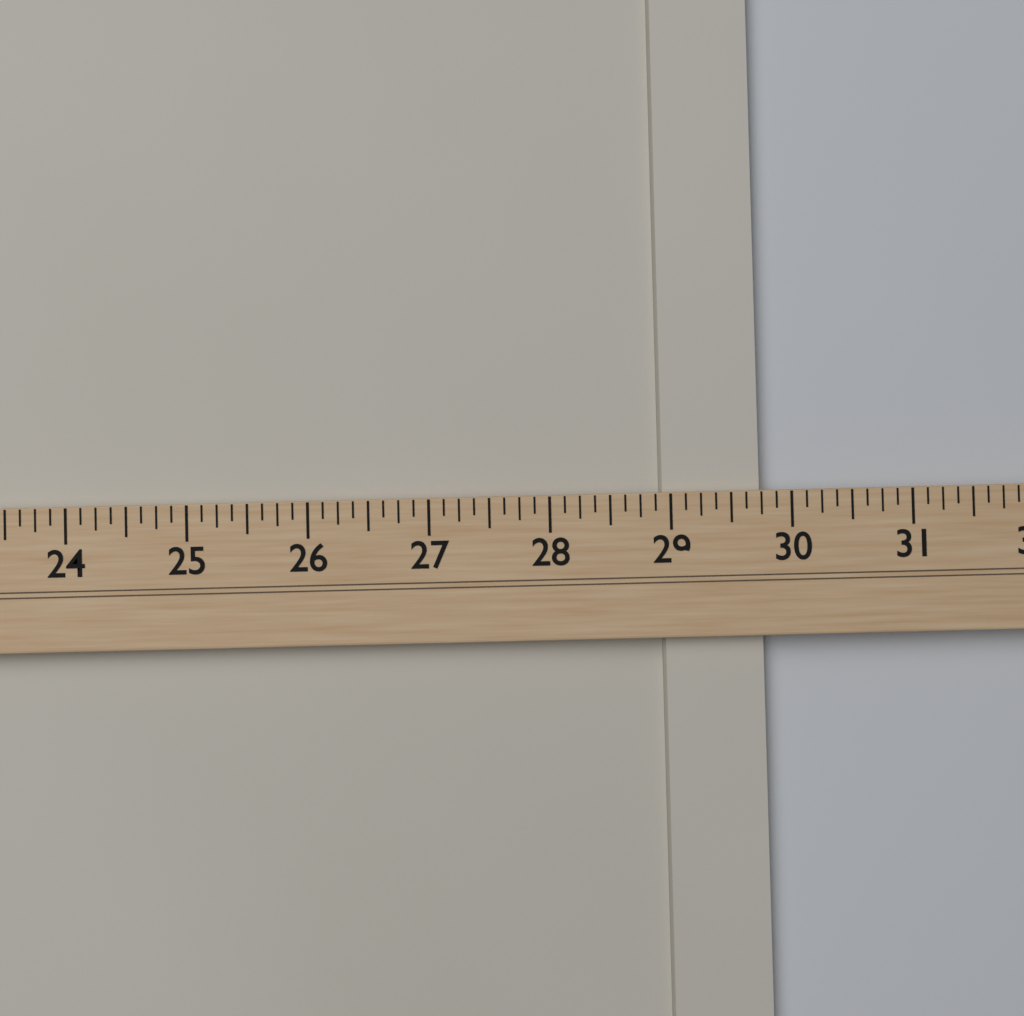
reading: 29.750 (no unit)
